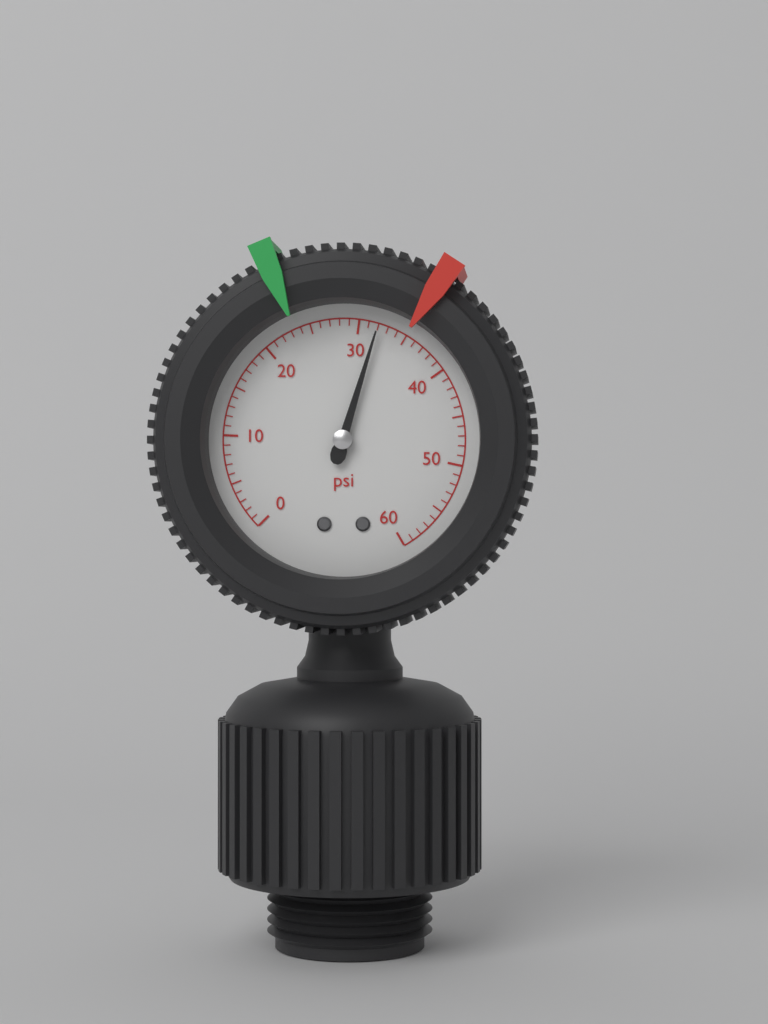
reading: 32 psi
